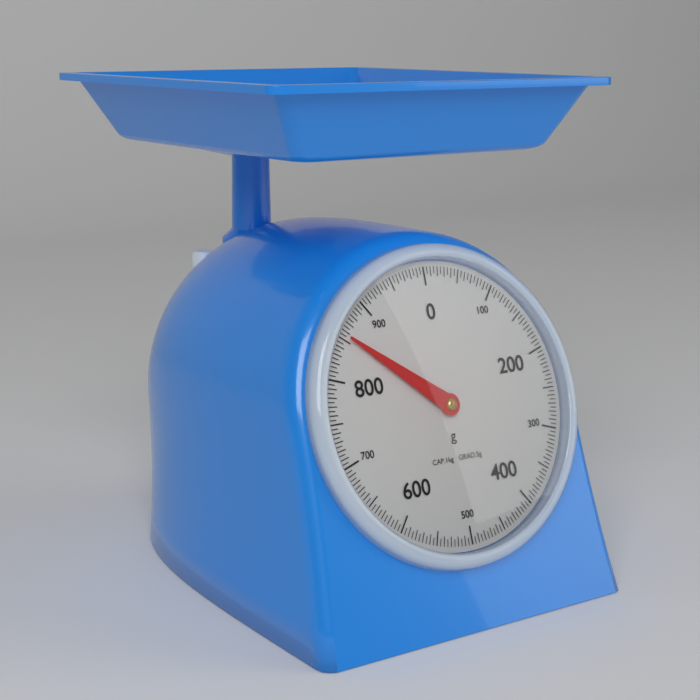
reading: 855 g
